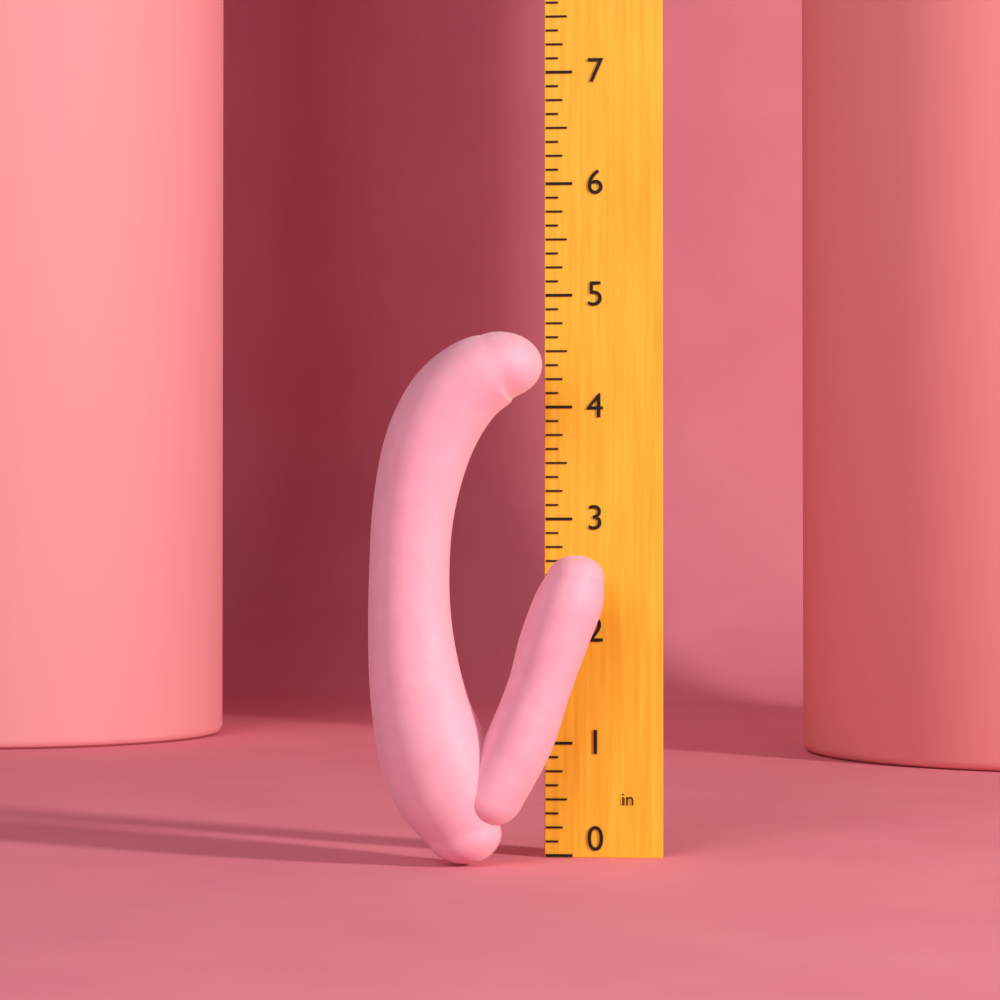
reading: 4.625 in
